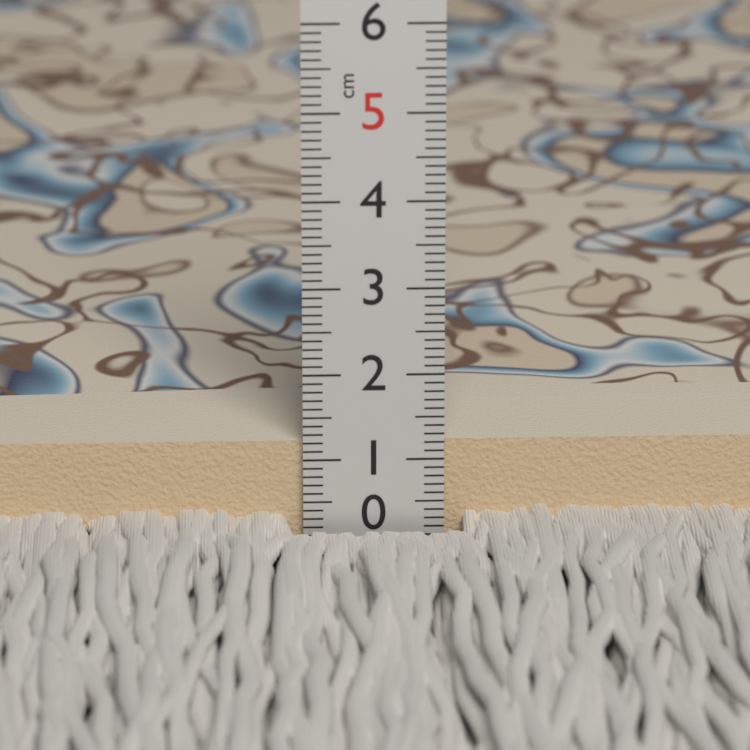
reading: 1.2 cm
